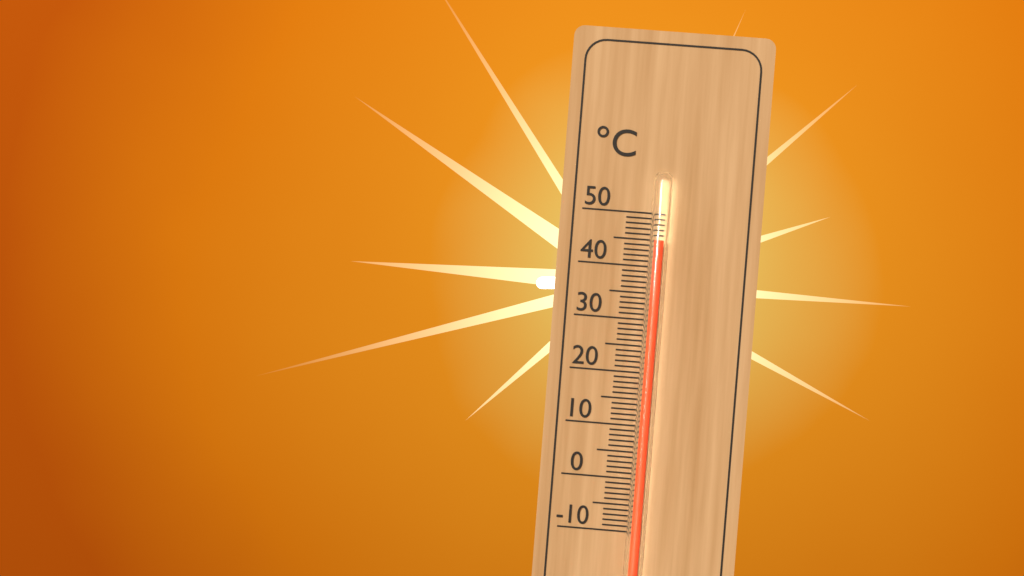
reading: 45 °C
